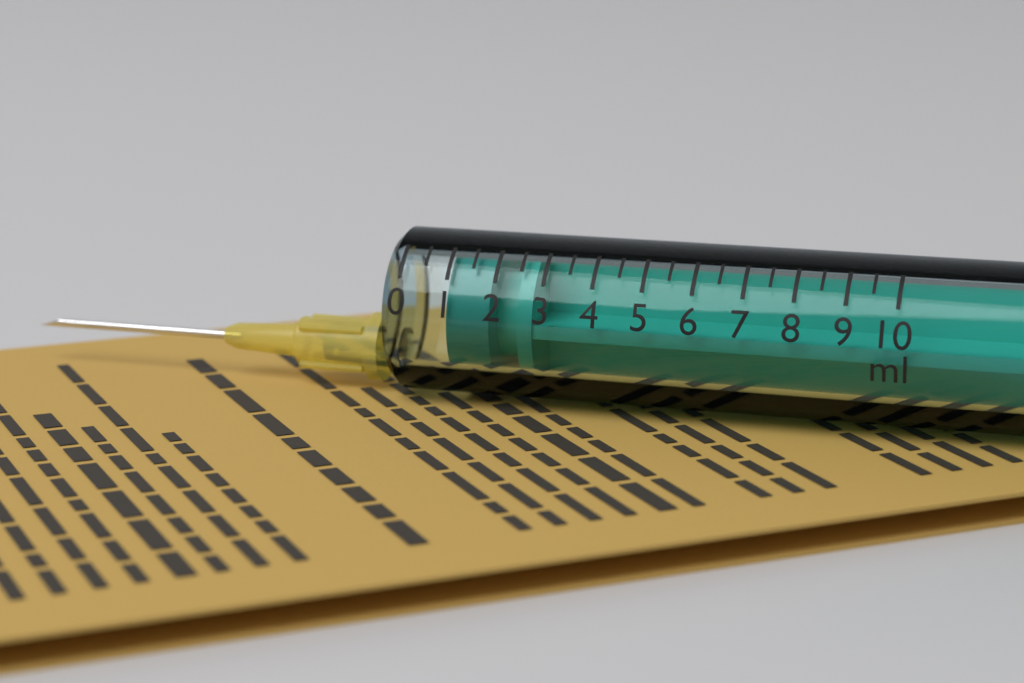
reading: 1.0 ml
